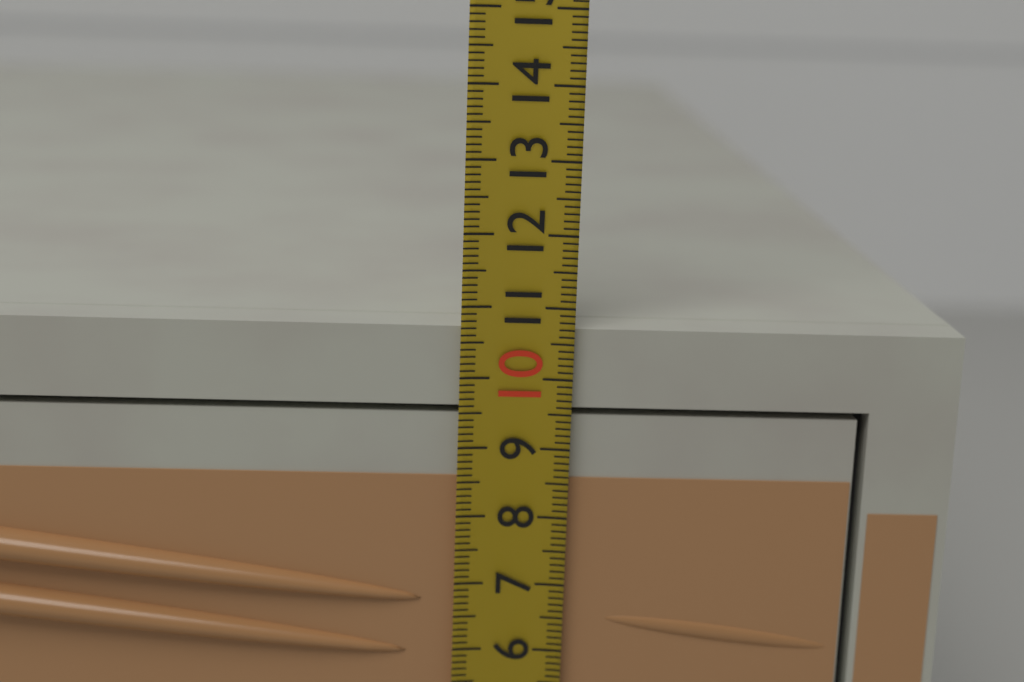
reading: 10.7 (no unit)
